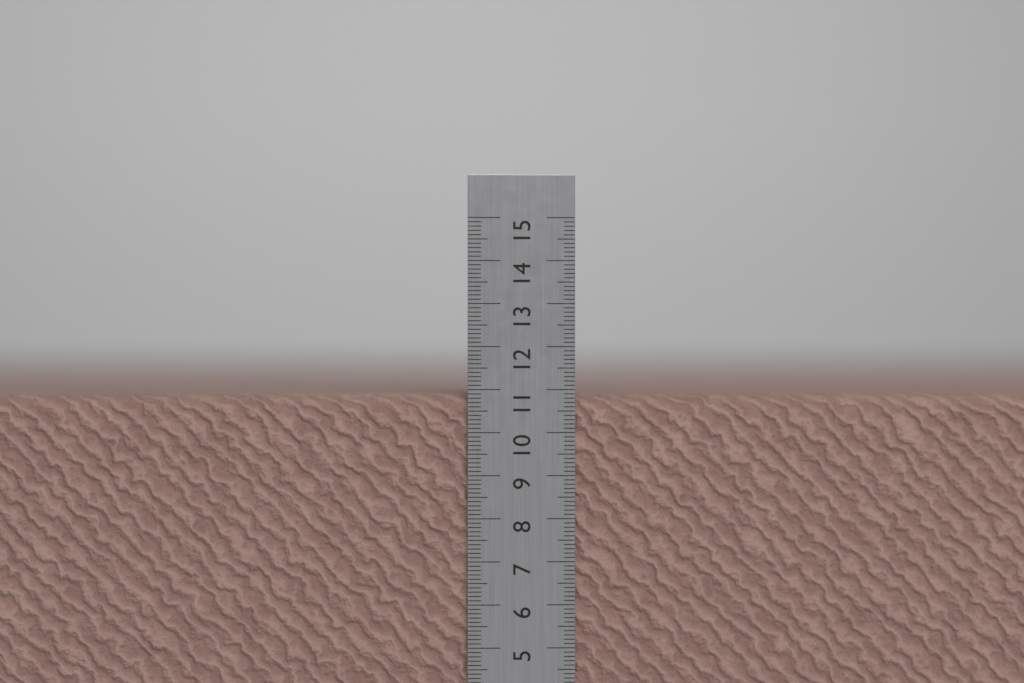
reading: 10.9 cm
